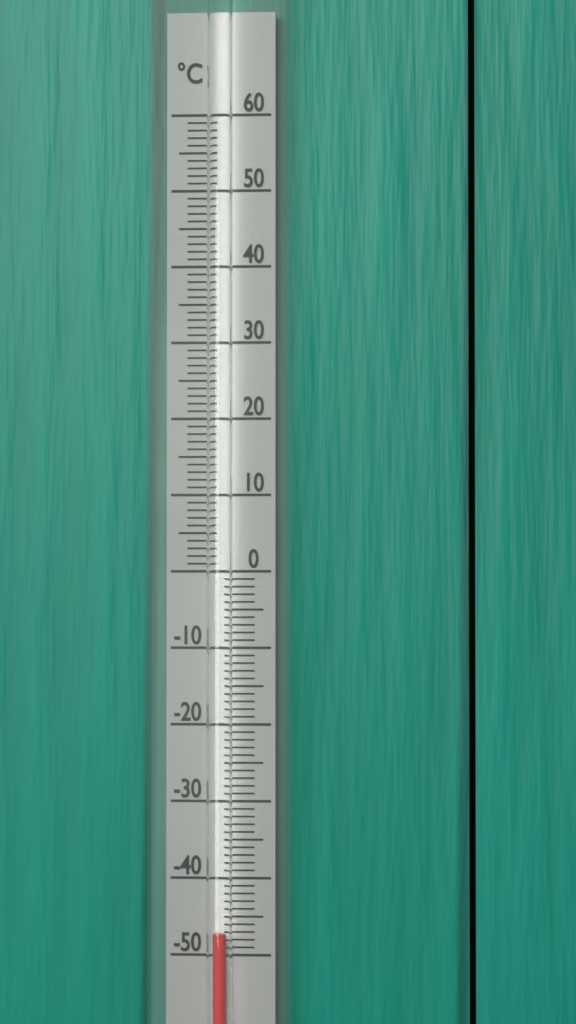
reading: -47 °C
